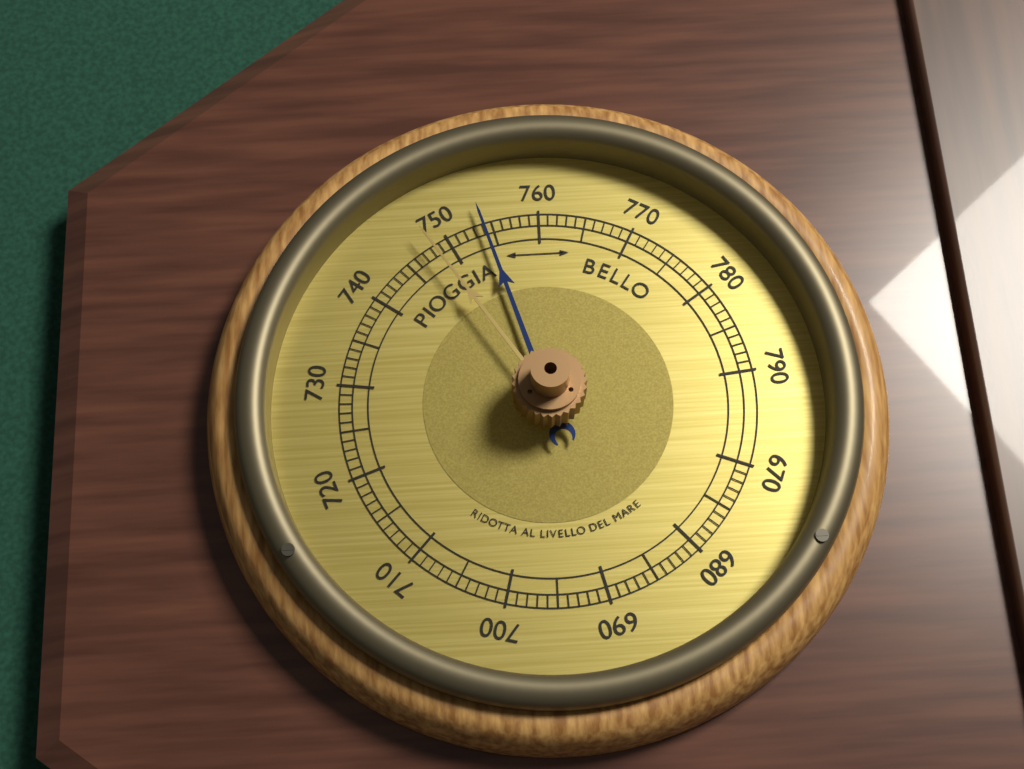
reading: 754 (no unit)
